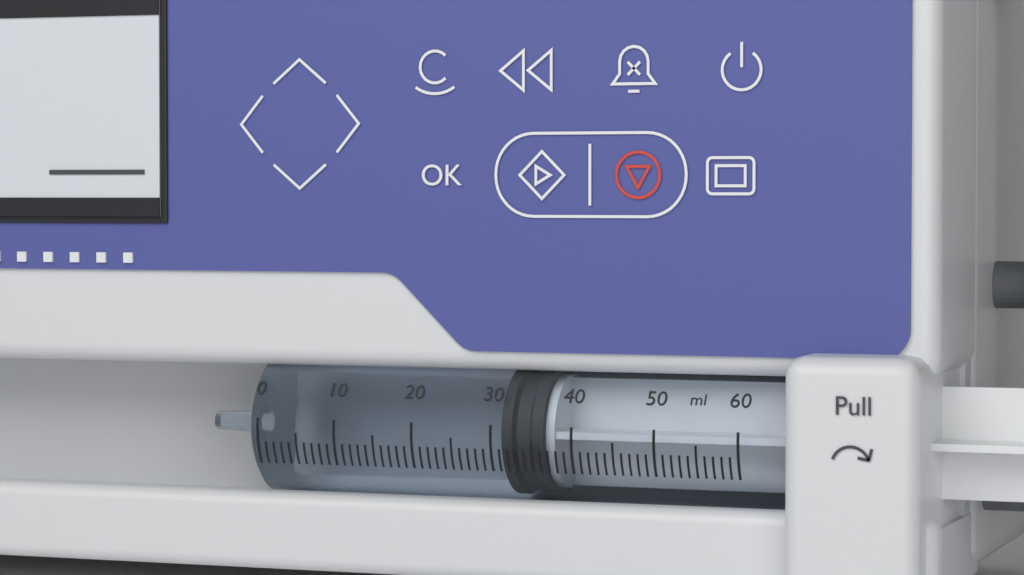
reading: 31 ml
